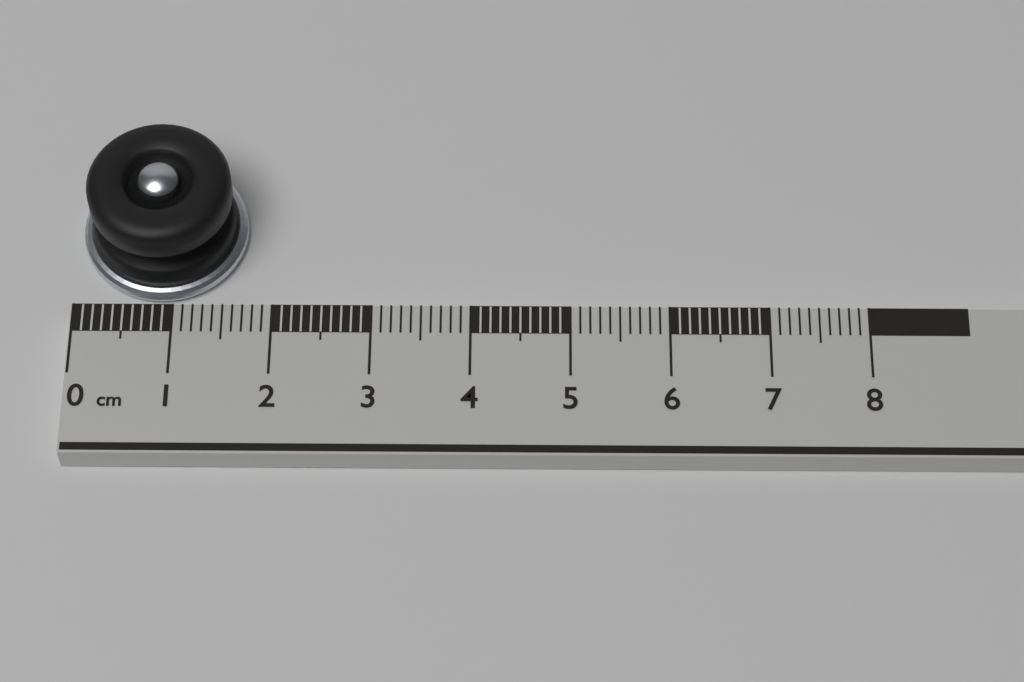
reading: 1.7 cm
